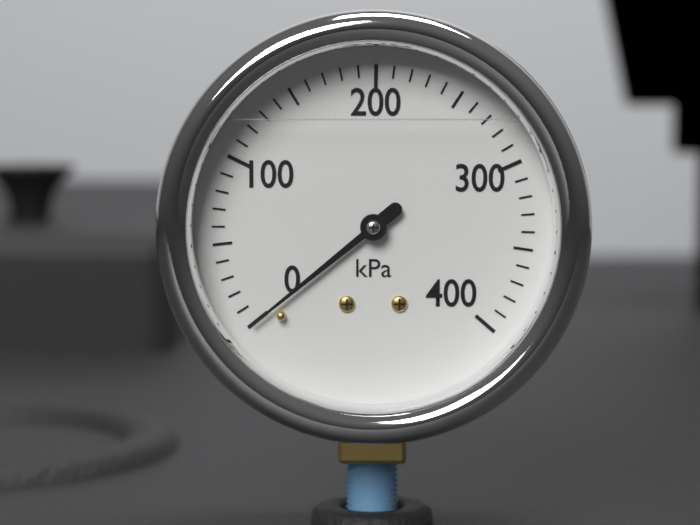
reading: 0 kPa
